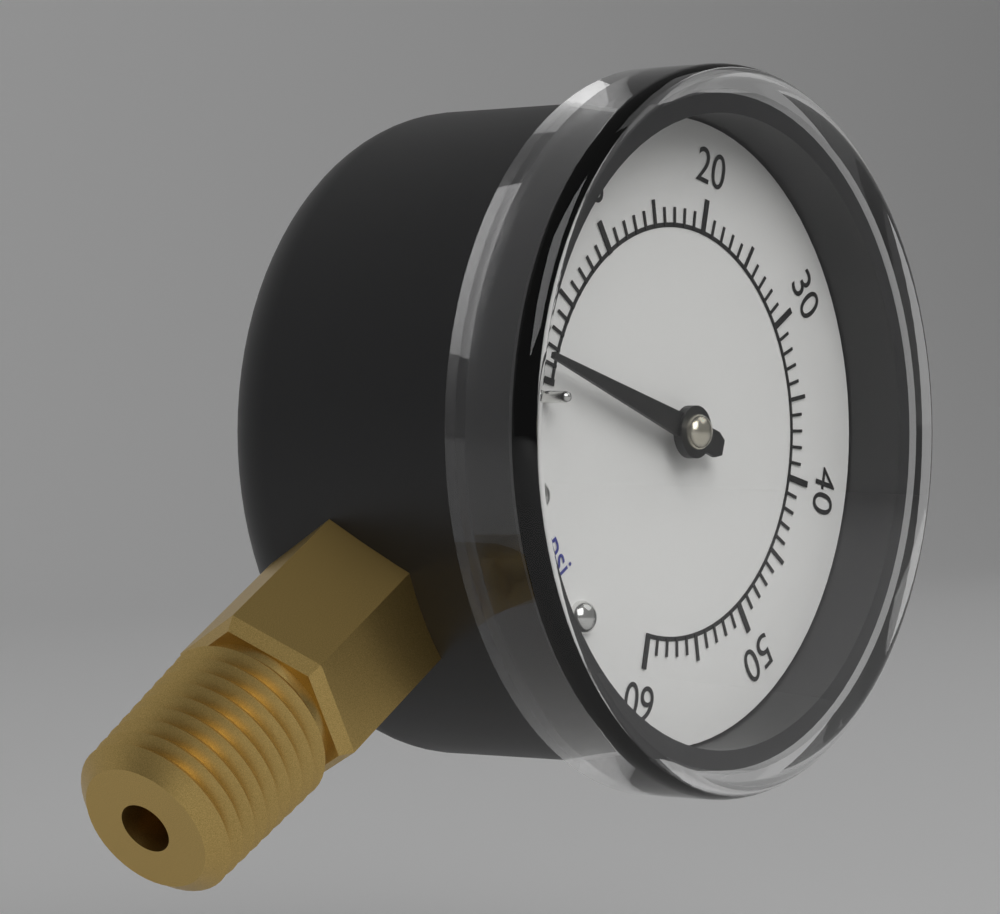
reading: 1 psi
